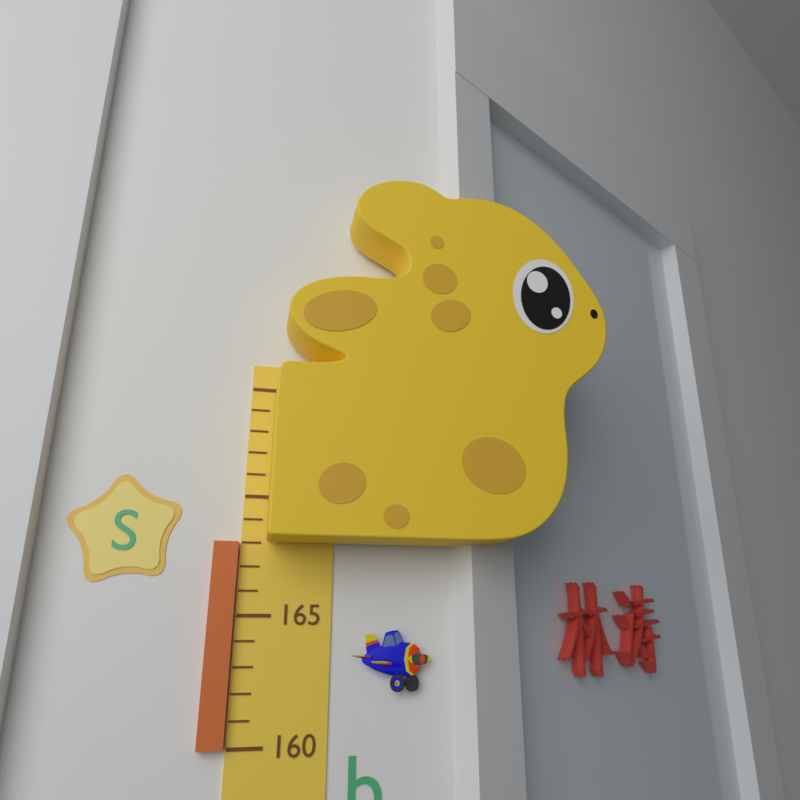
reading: 168 (no unit)
